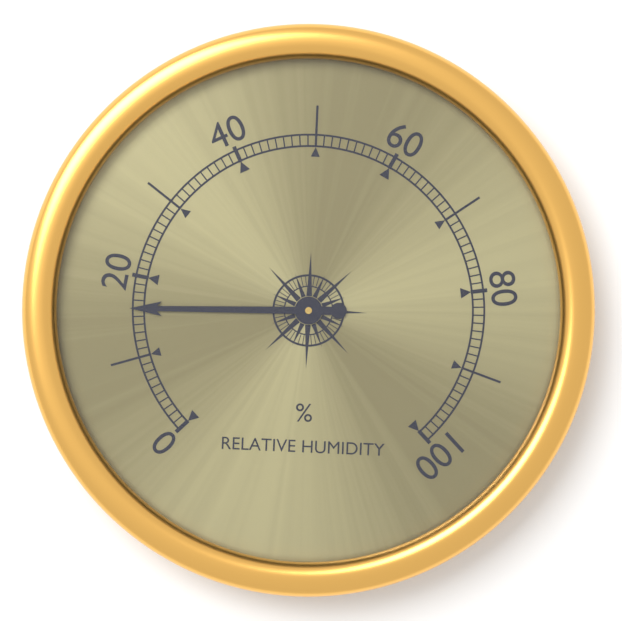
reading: 16 %
